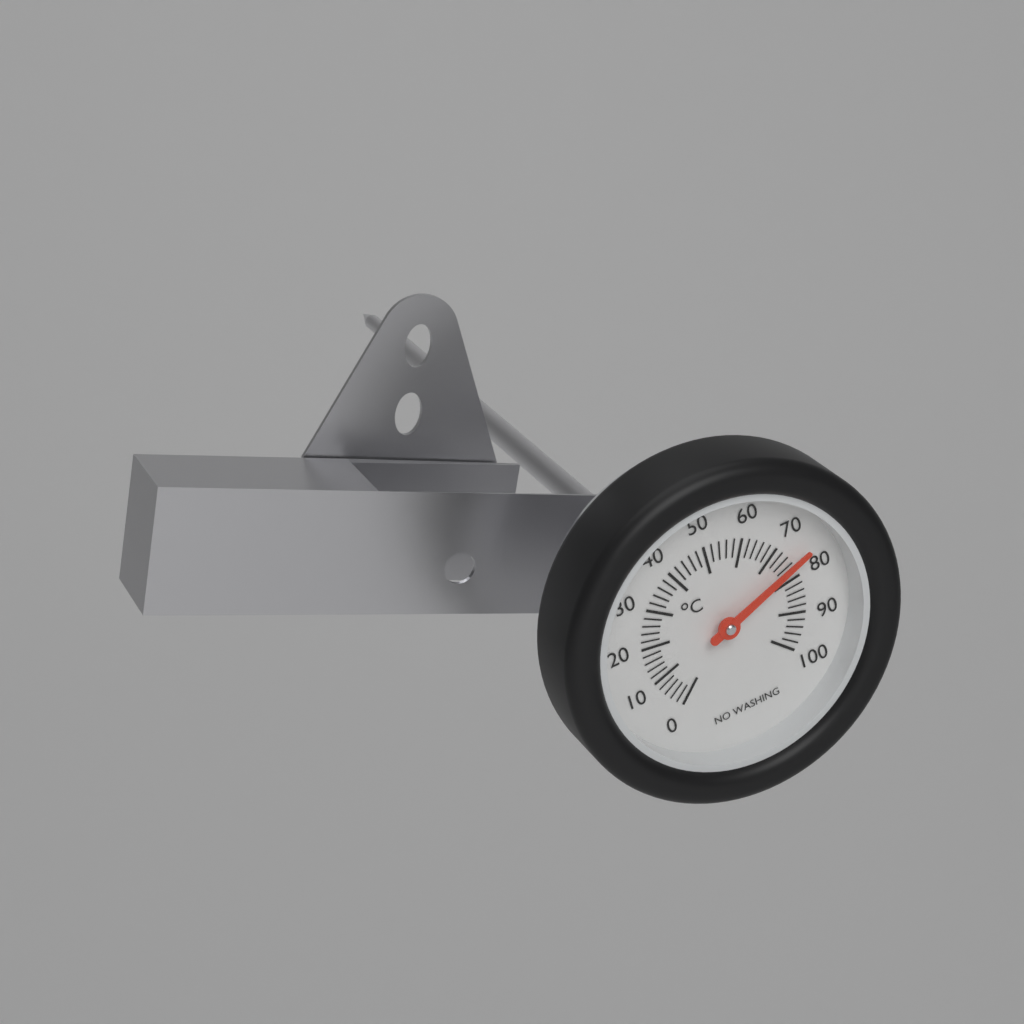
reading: 76 °C
